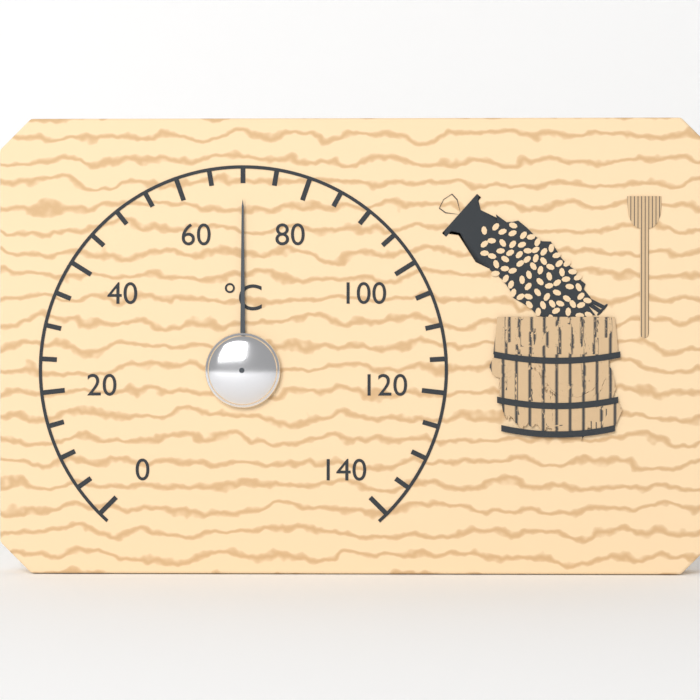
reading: 70 °C
